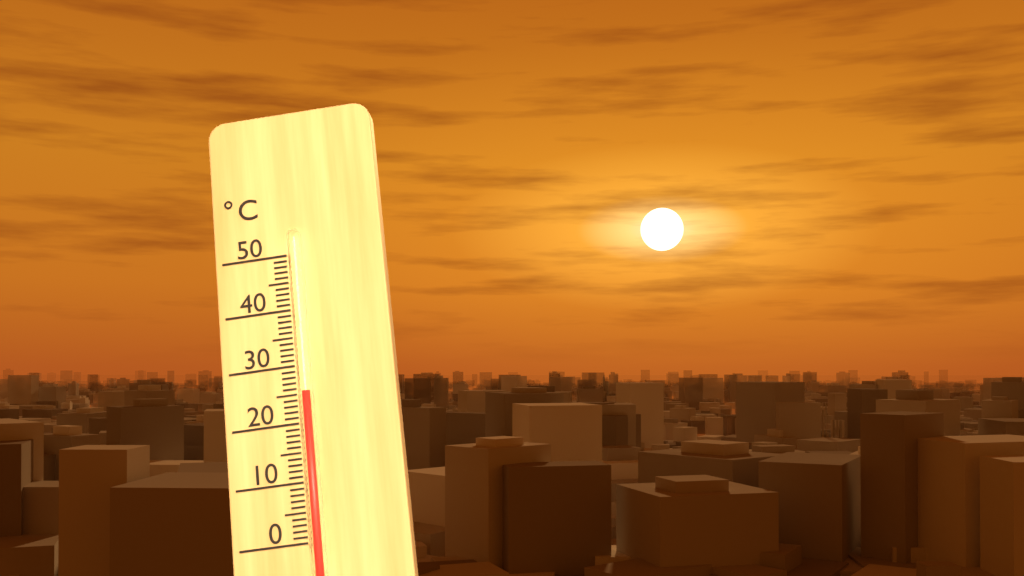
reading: 25 °C
